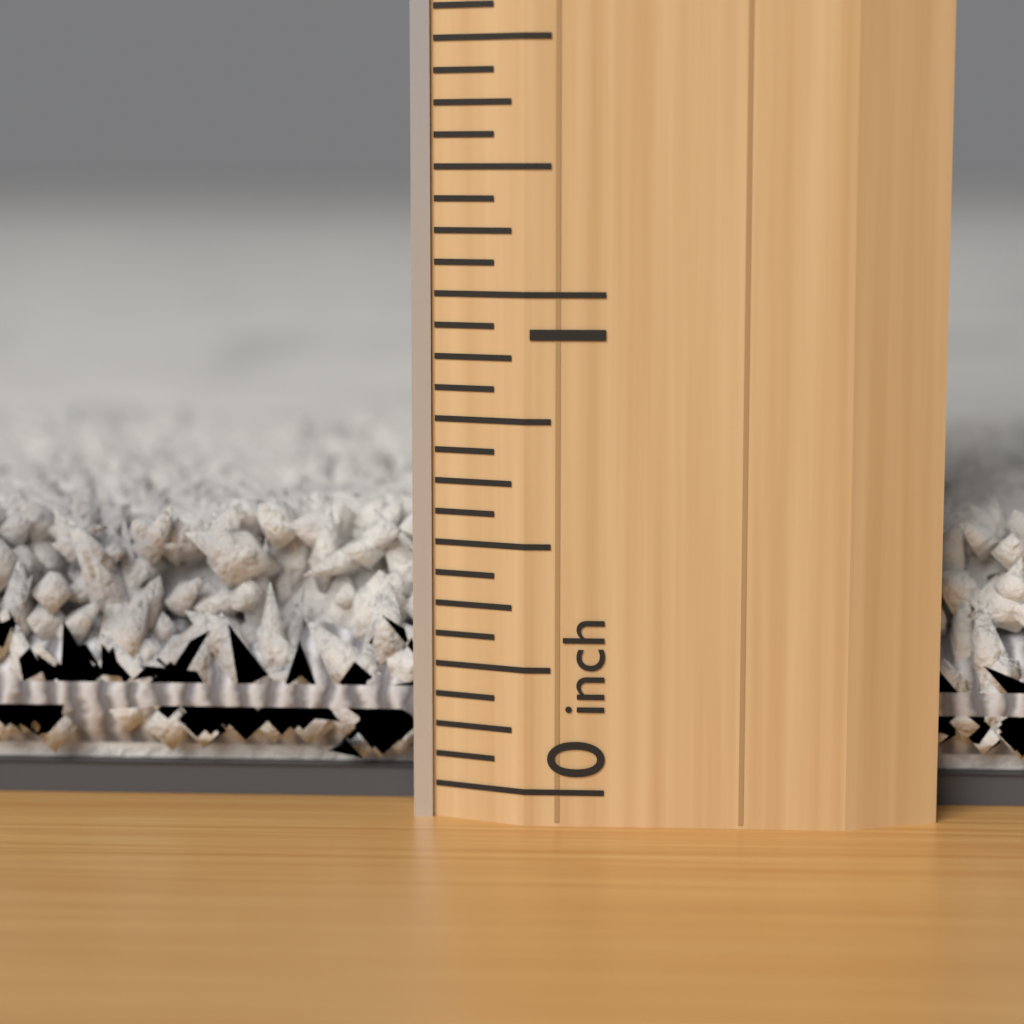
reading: 0.5625 inch
